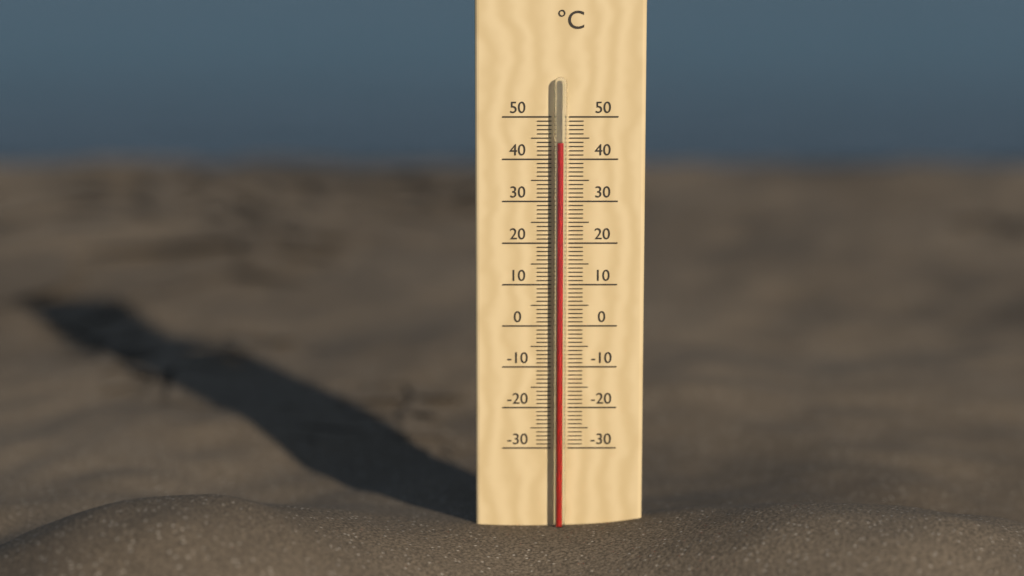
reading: 44 °C
